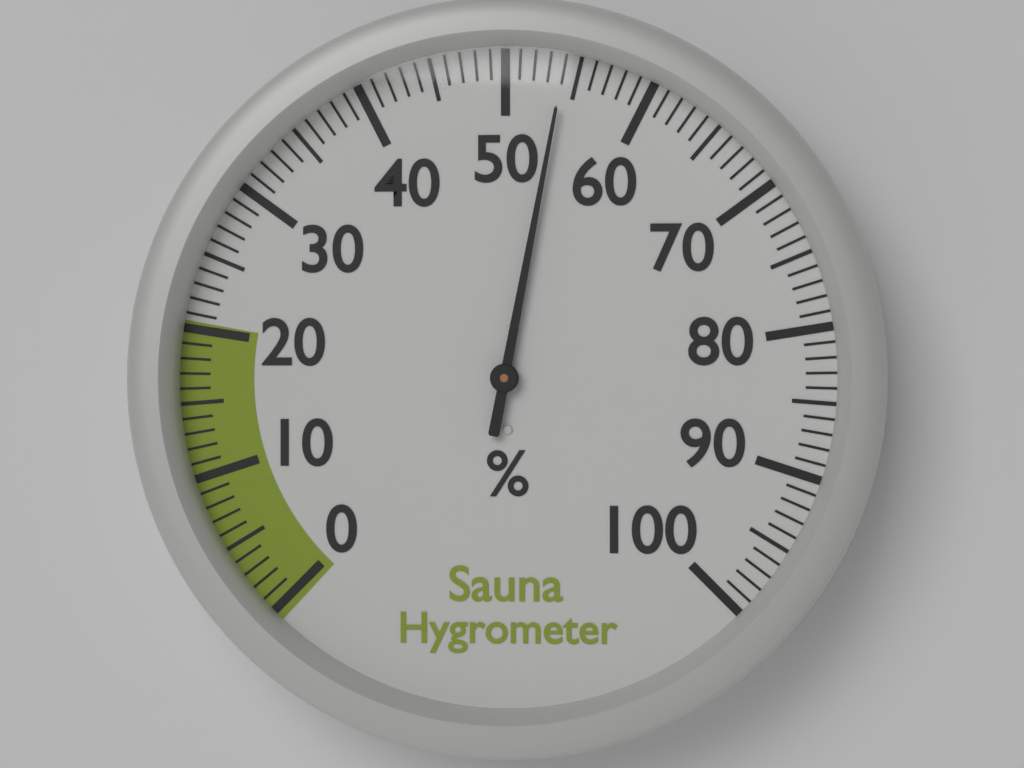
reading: 54 %
